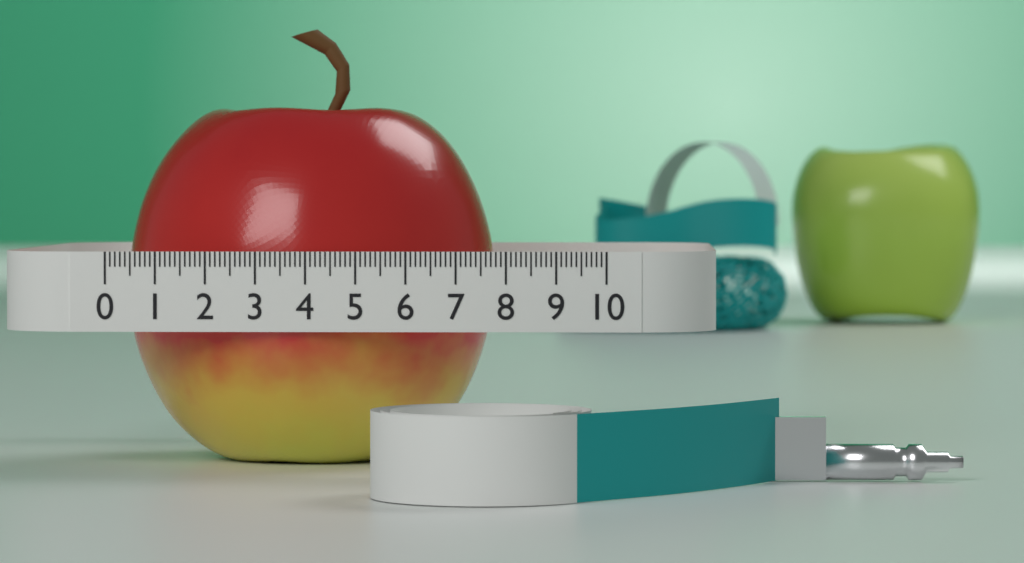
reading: 7.6 (no unit)
